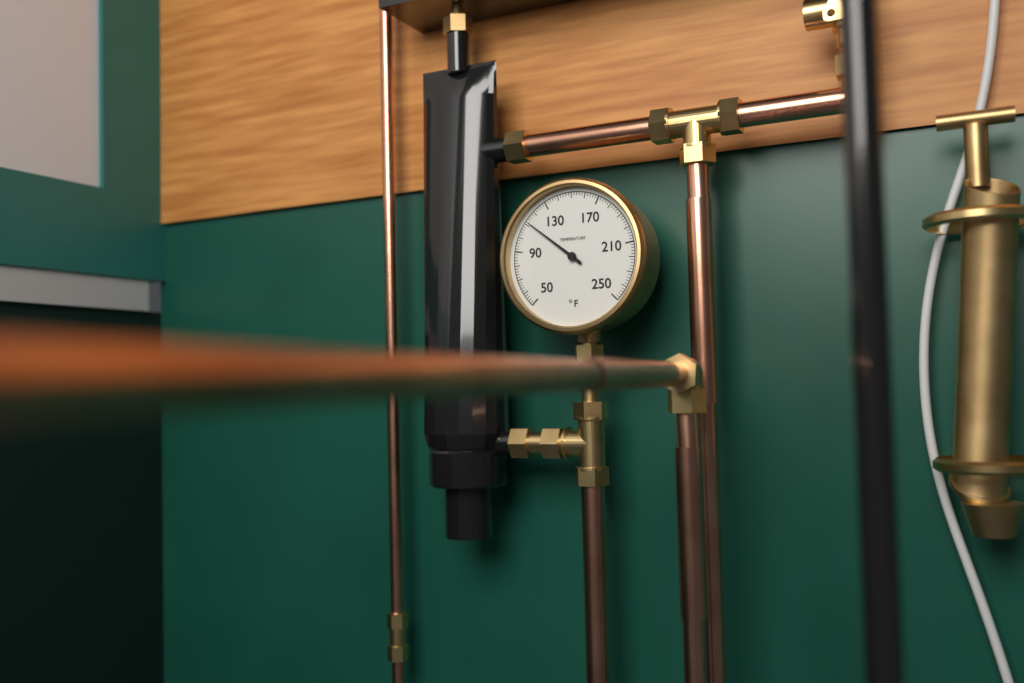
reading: 112 °F
